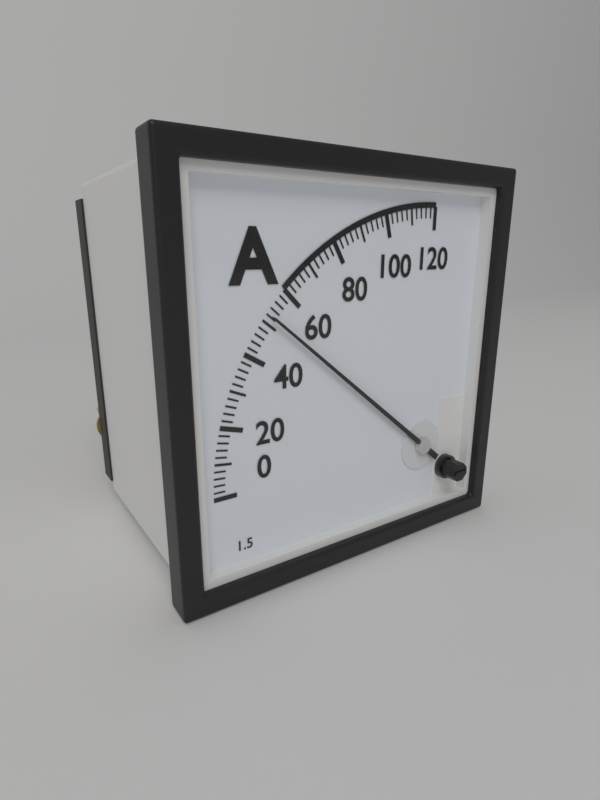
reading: 52 A
